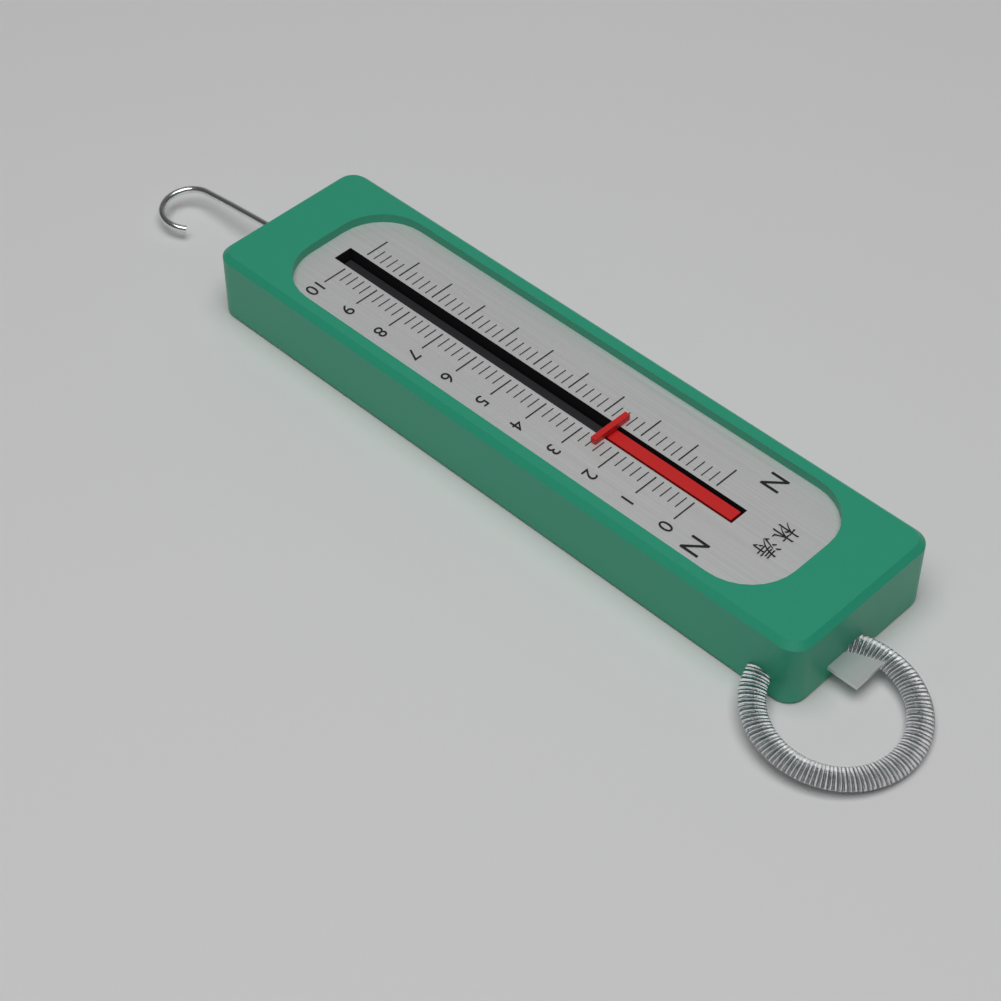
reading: 2.6 N
